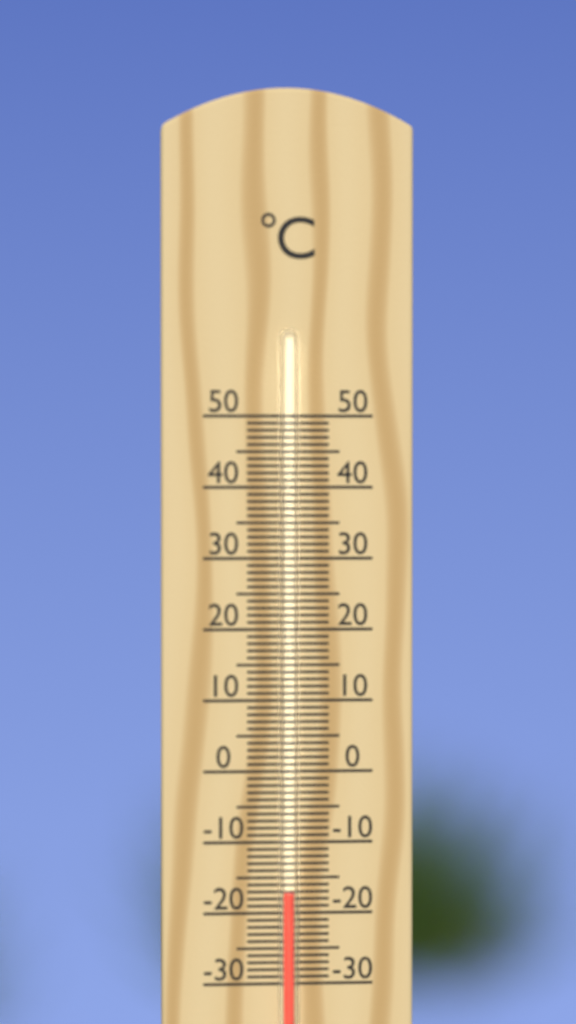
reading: -17 °C
